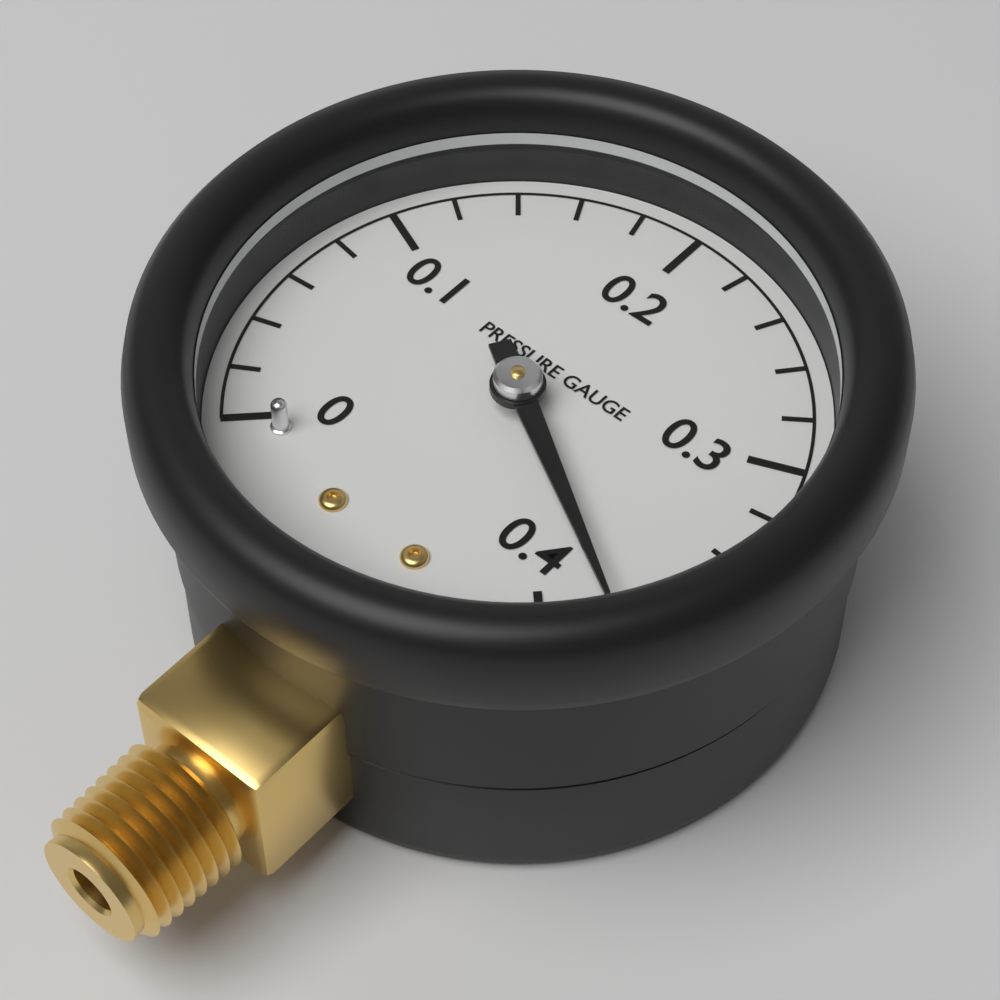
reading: 0.38 (no unit)
